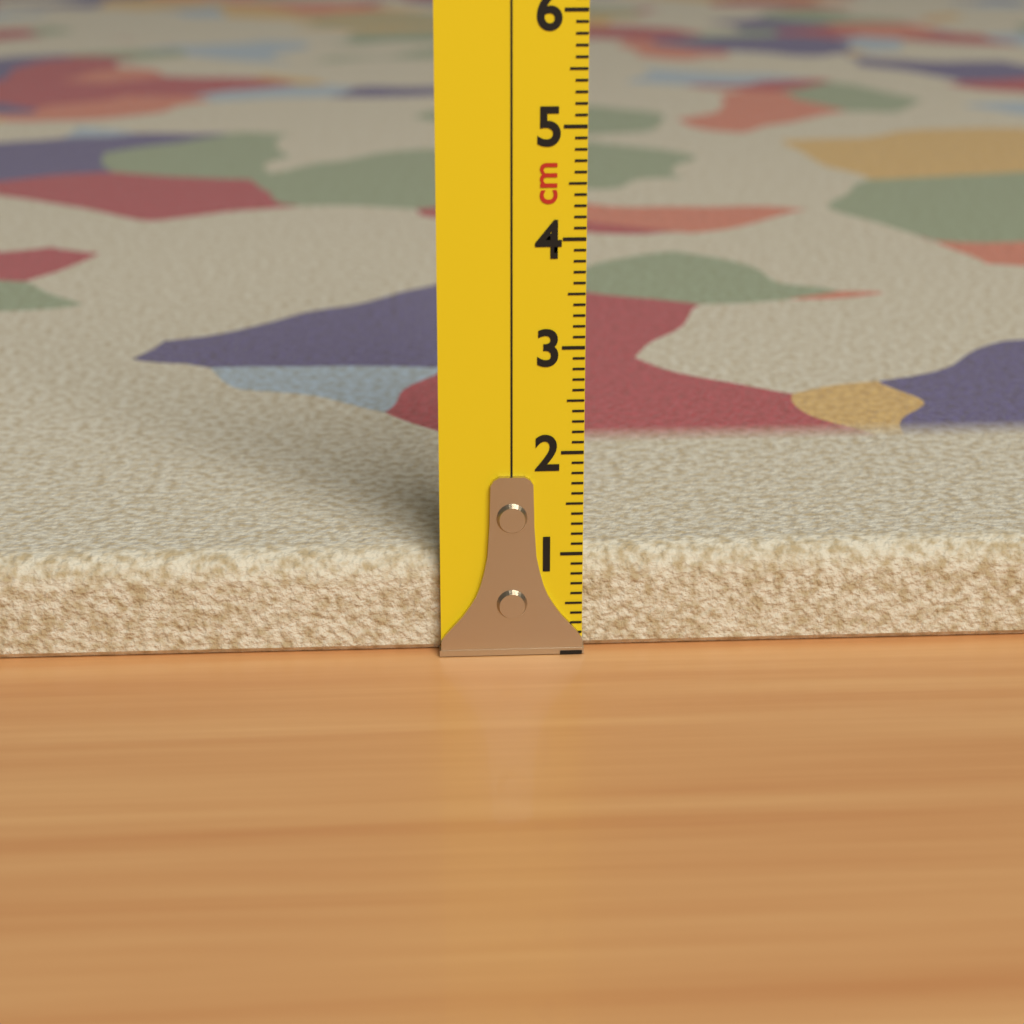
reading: 1.0 cm
